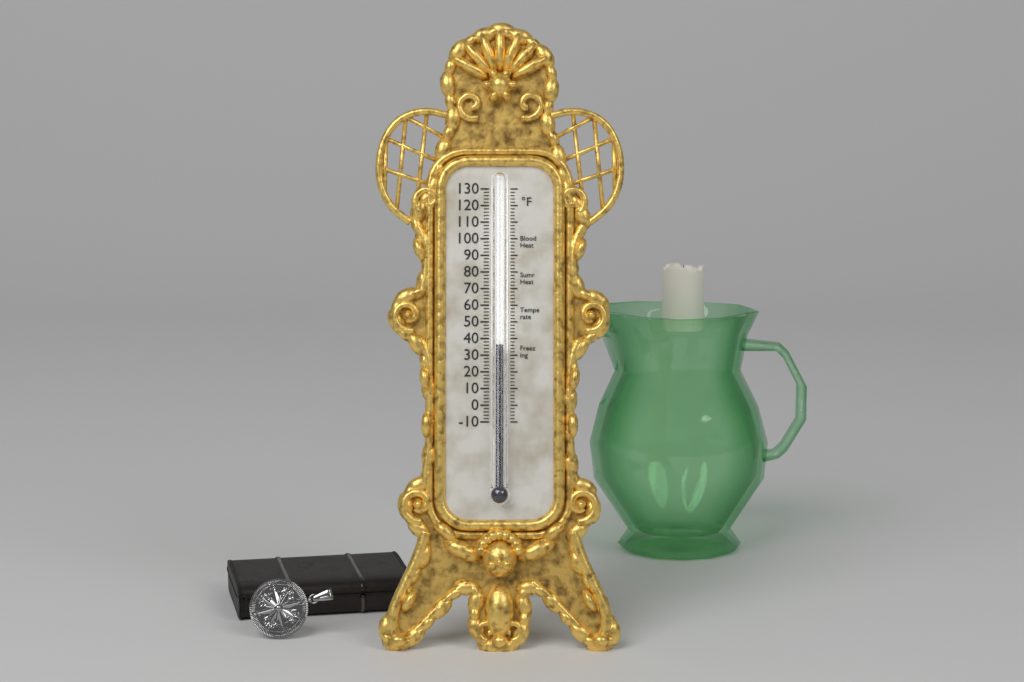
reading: 36 °F
